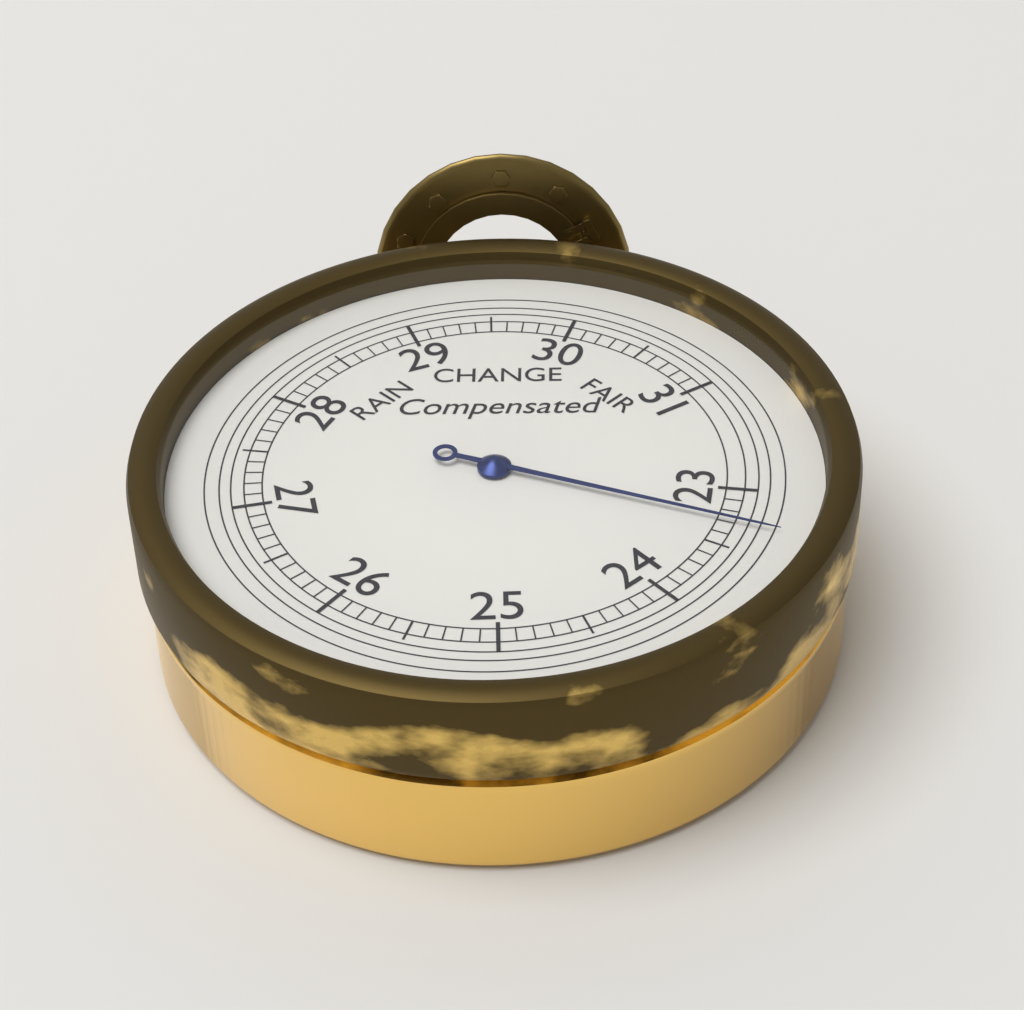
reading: 23.3 inHg
